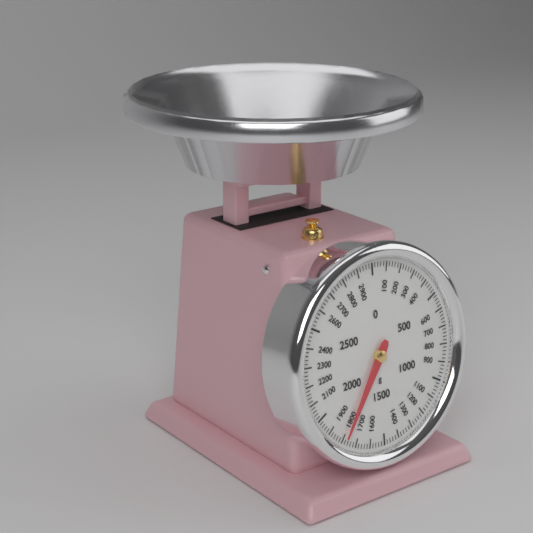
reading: 1780 g
